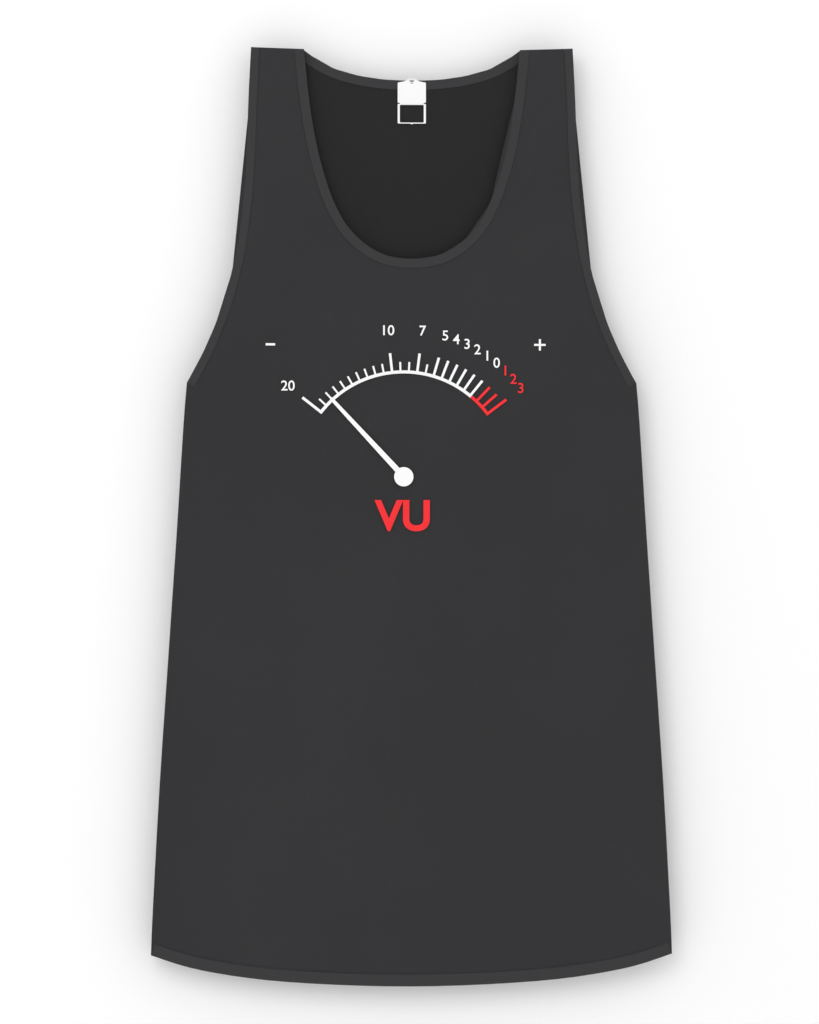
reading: -18 VU
